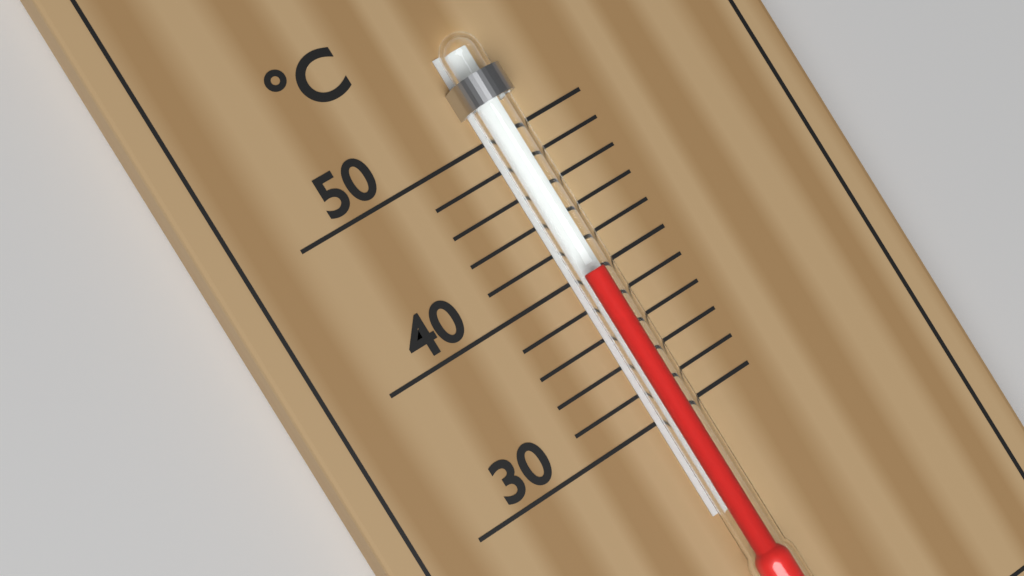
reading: 40 °C
